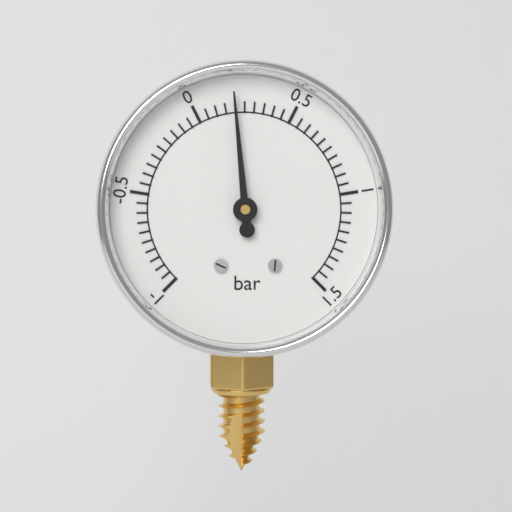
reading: 0.20 bar
